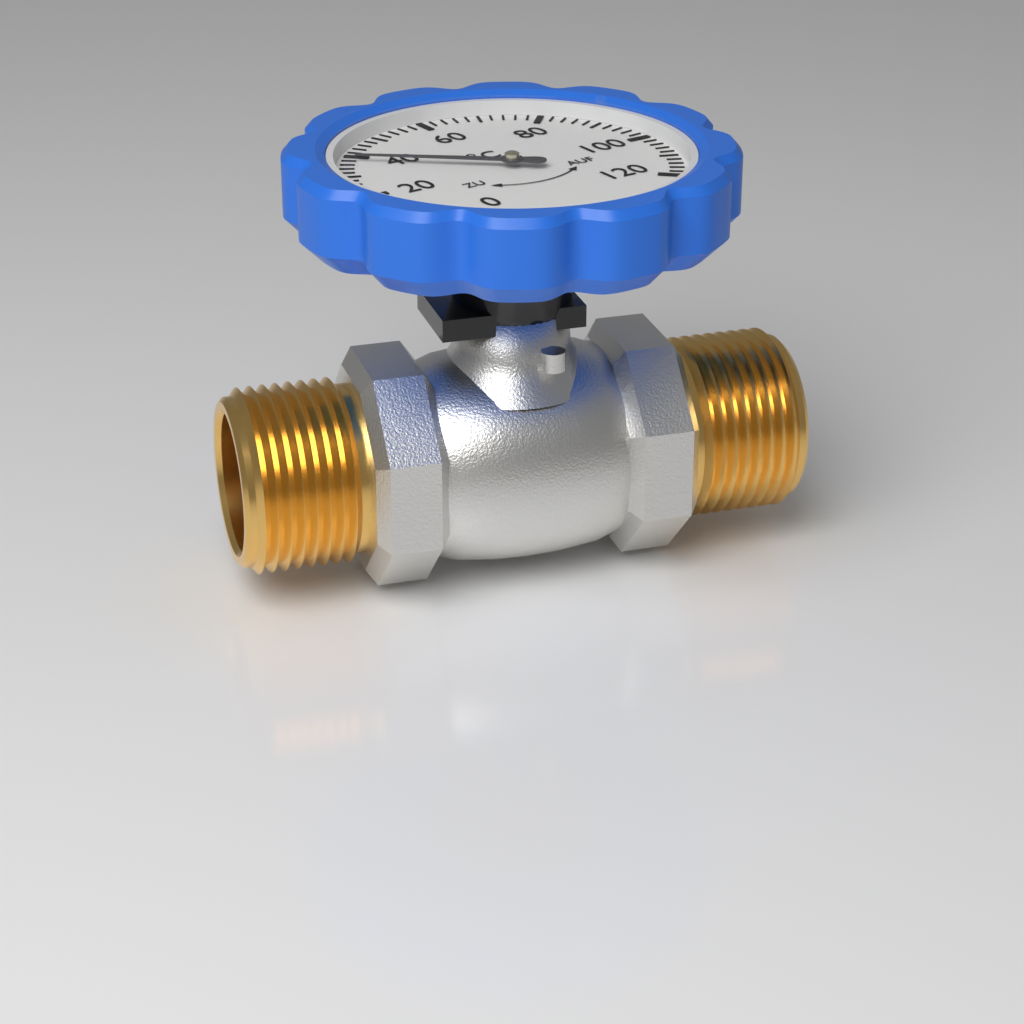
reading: 38 °C
